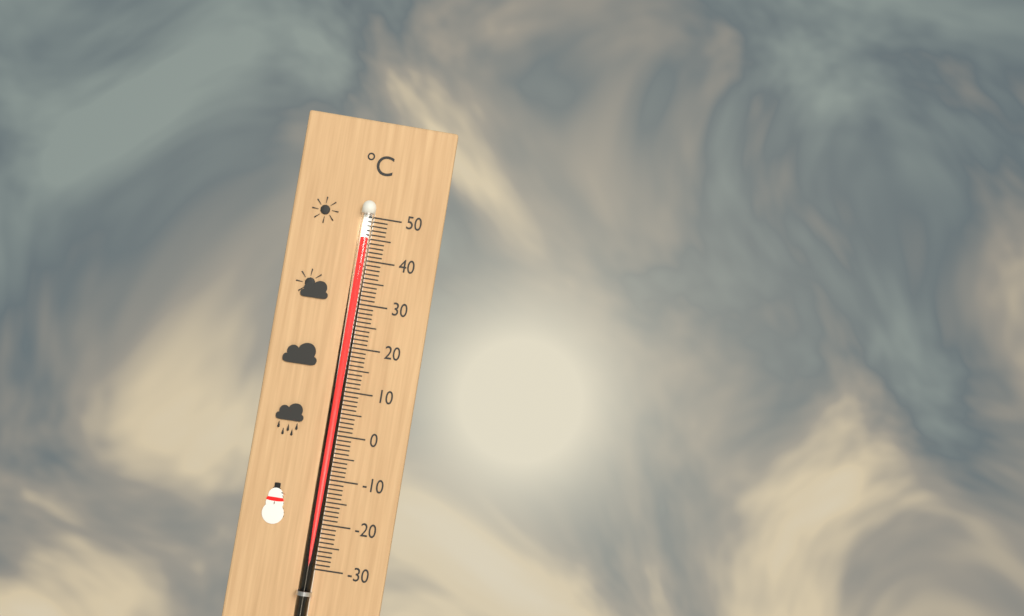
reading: 45 °C
